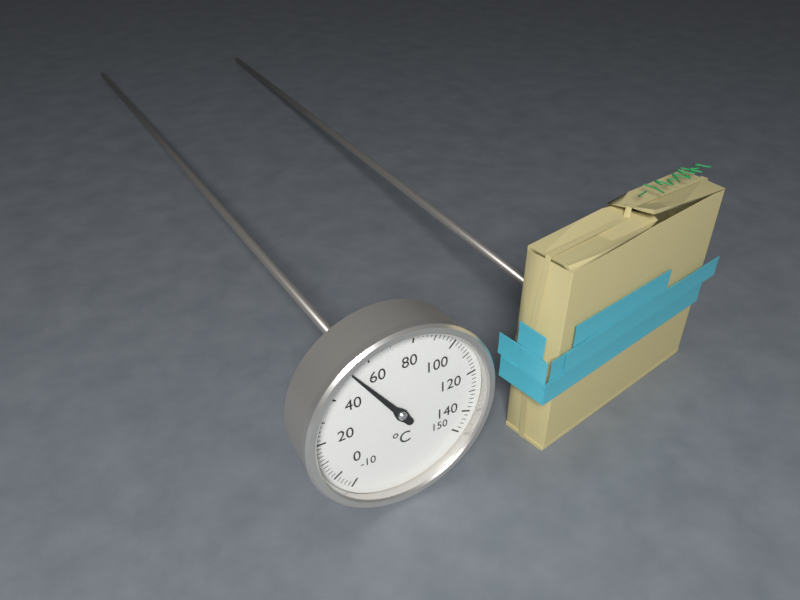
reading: 52 °C
